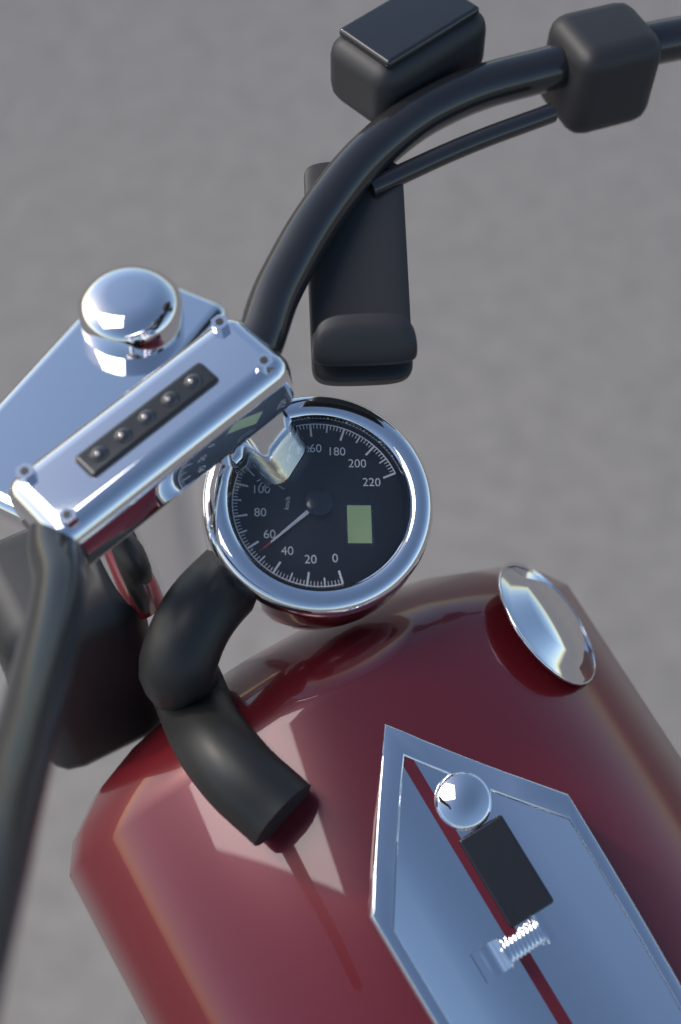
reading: 54 km/h
